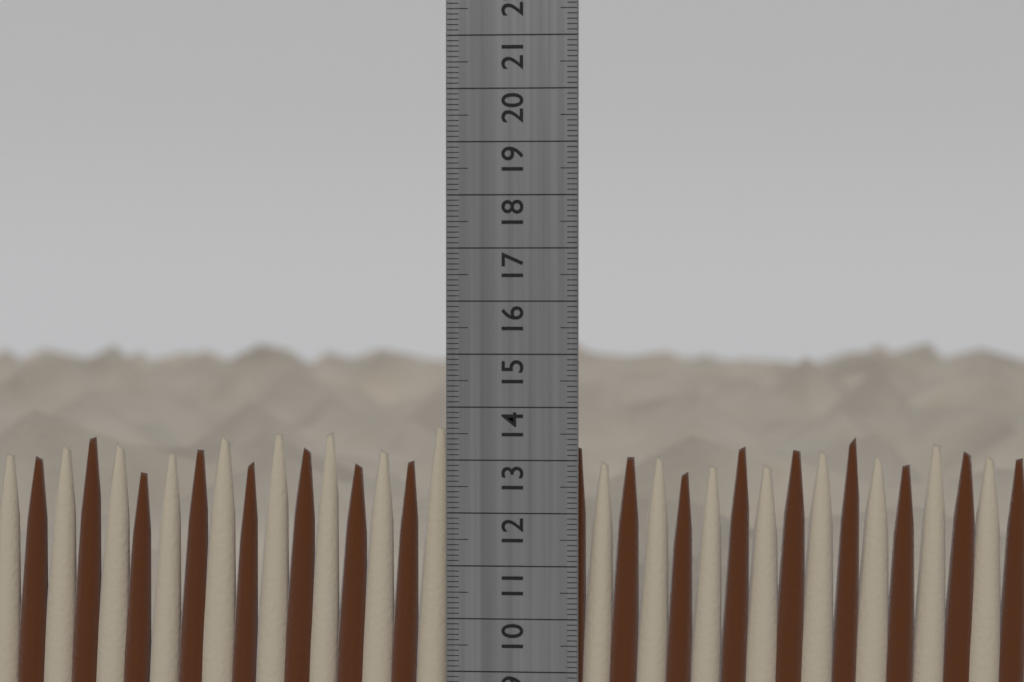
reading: 13.7 cm
